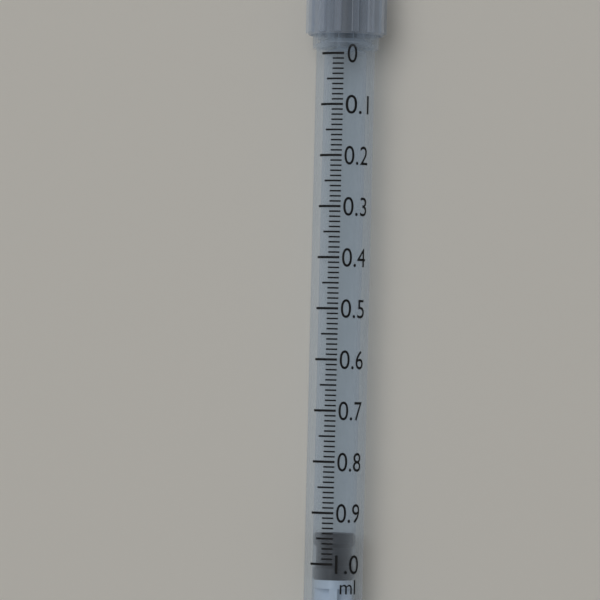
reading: 0.94 ml
